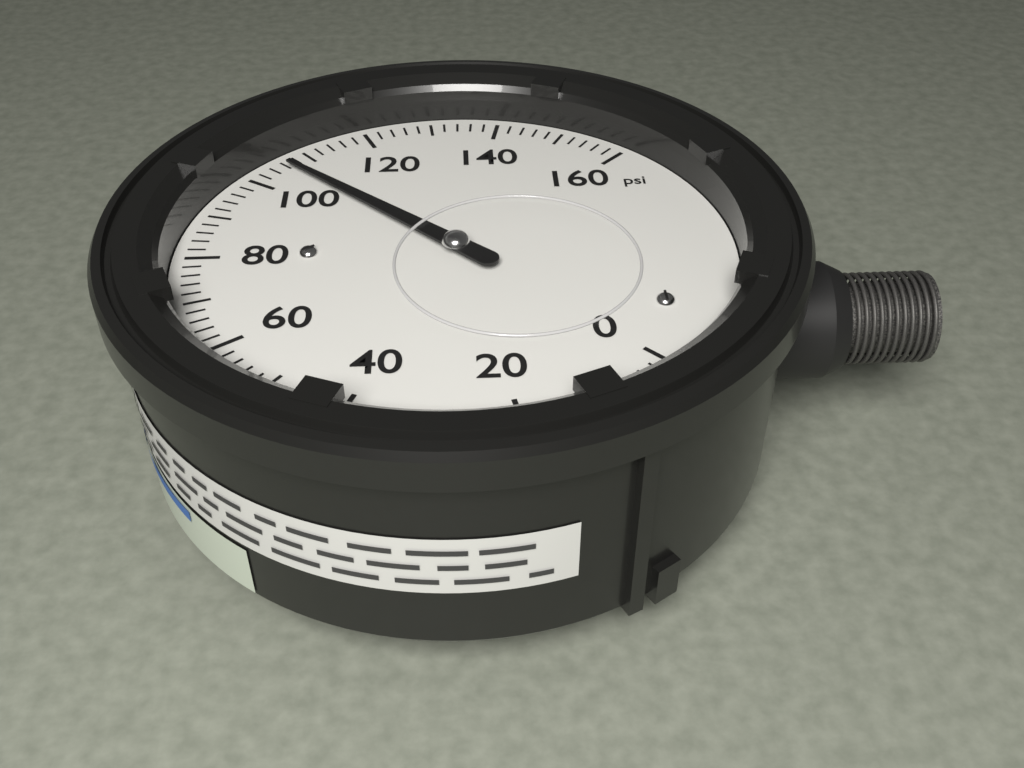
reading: 106 psi
